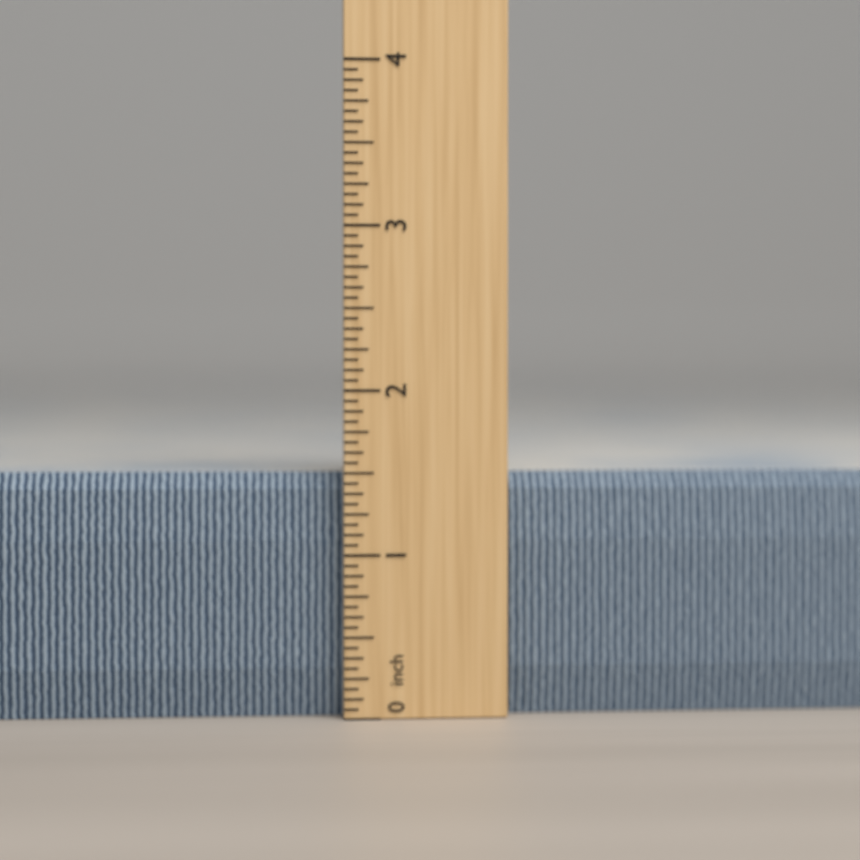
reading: 1.5000 inch
